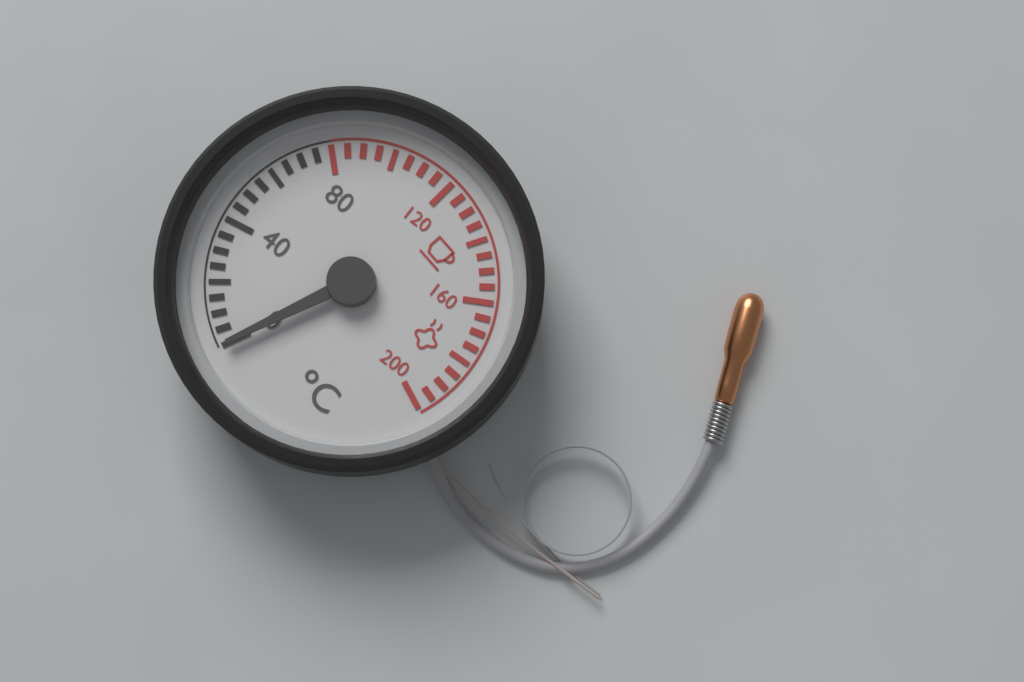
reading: 0 °C
